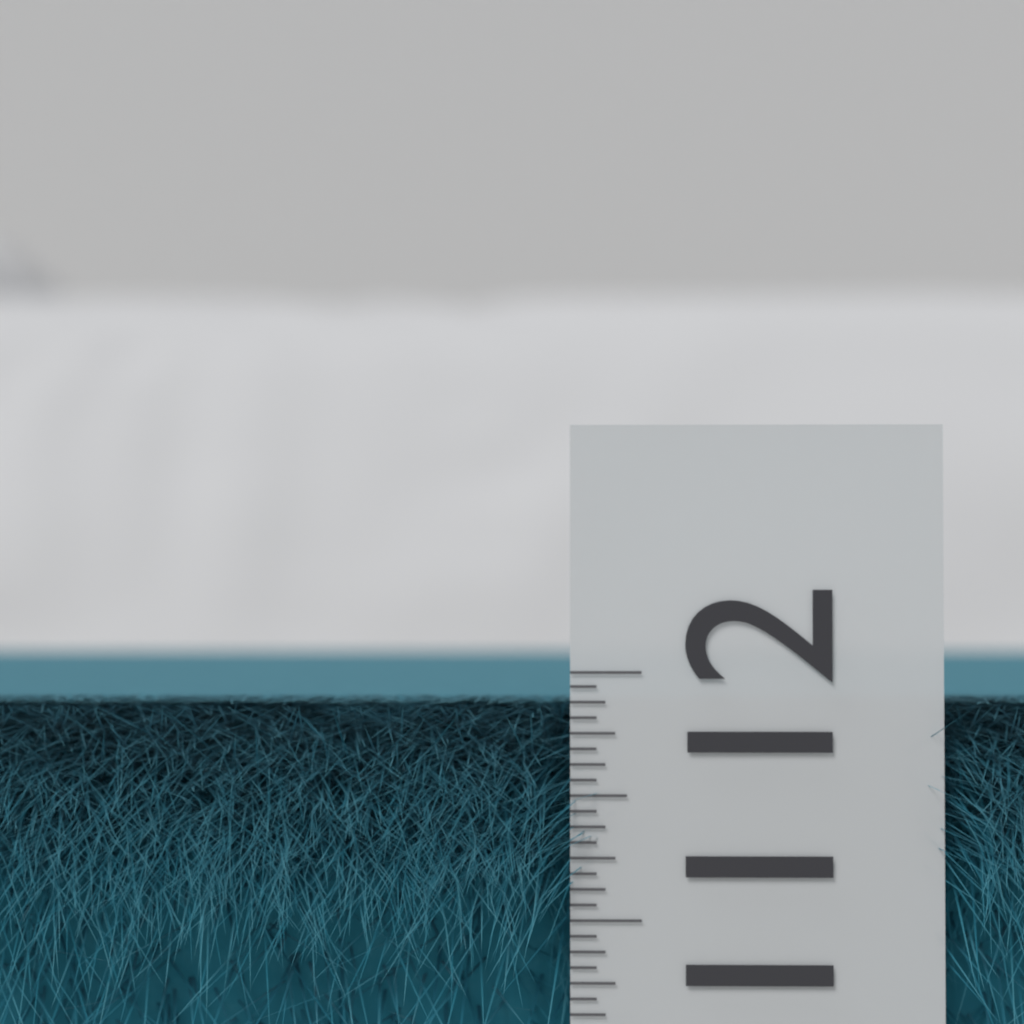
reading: 11.8750 (no unit)
